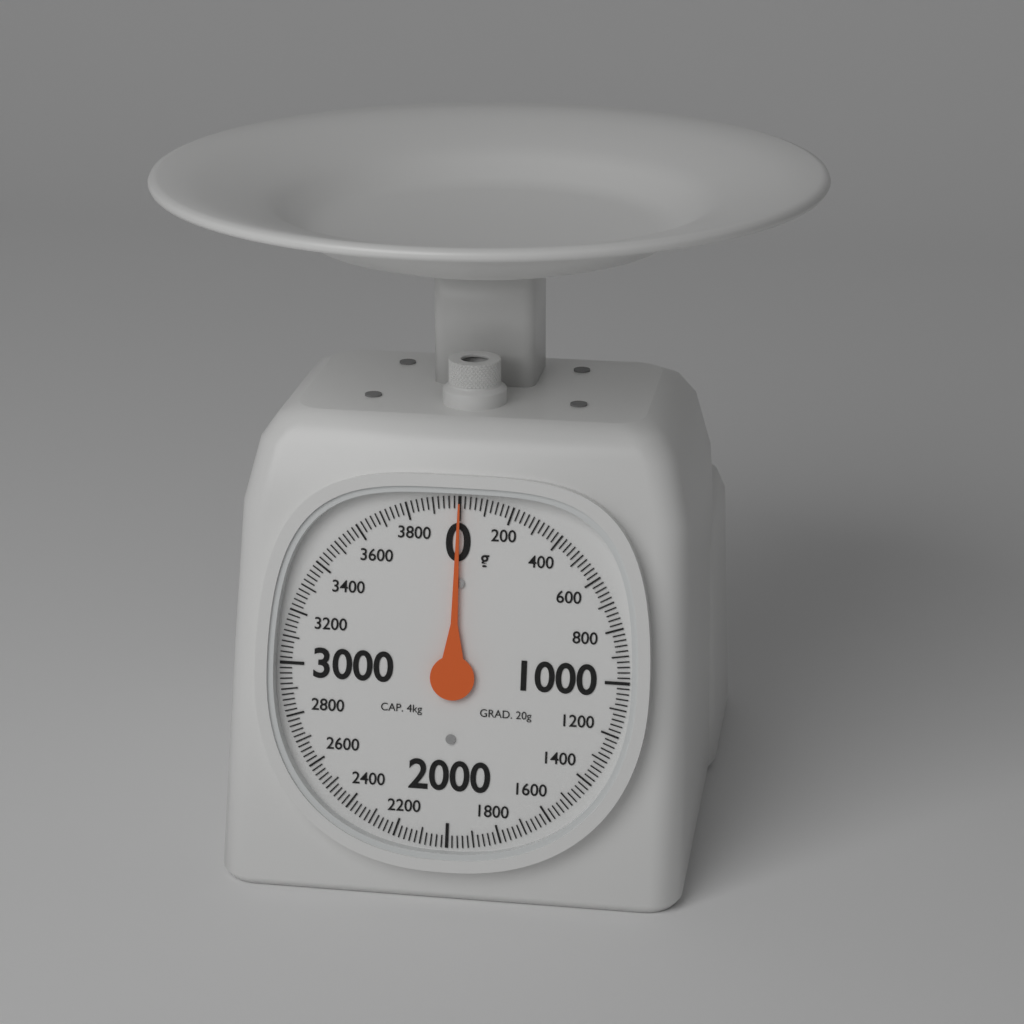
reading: 0 g
